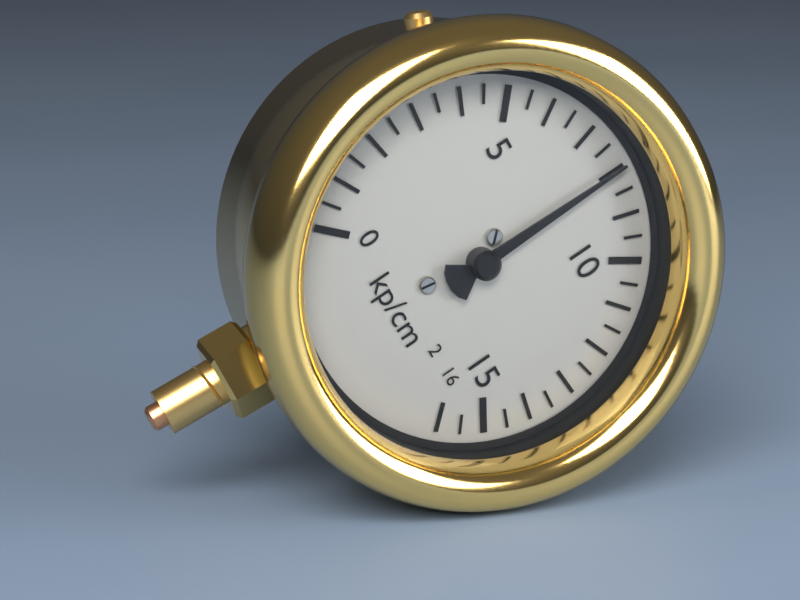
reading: 8.0 kp/cm²
